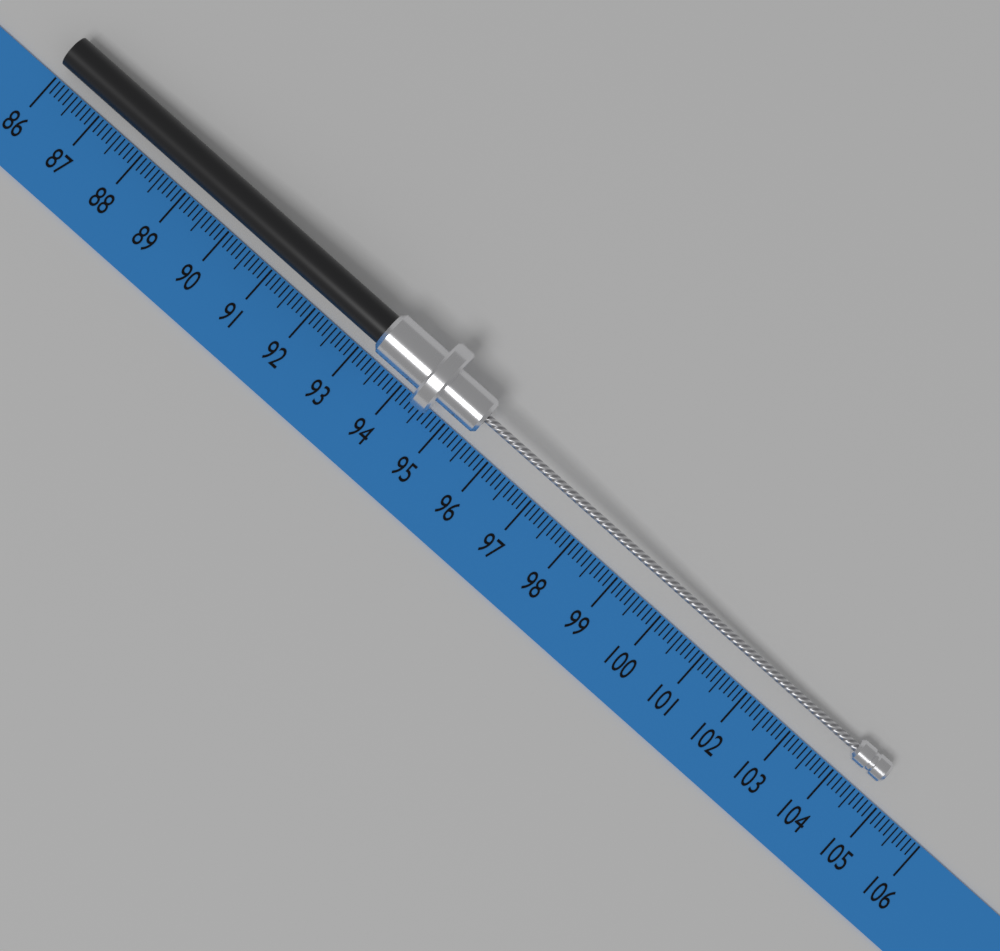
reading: 104.7 (no unit)
